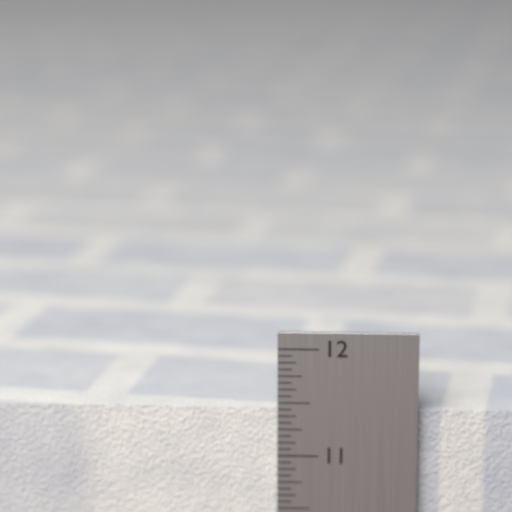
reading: 11.4375 in
